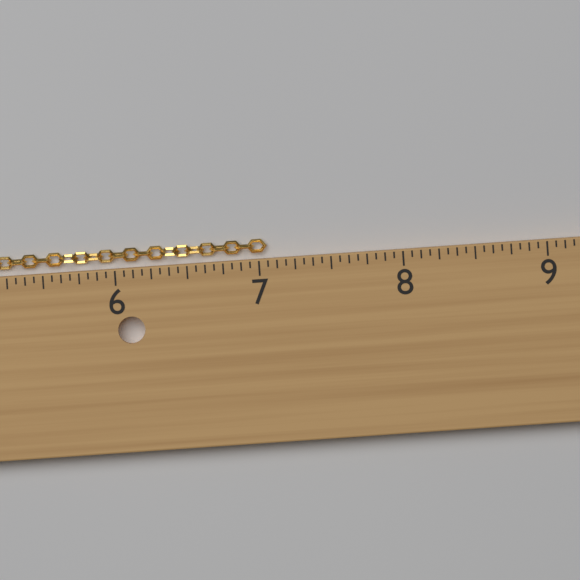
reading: 7.0625 in
